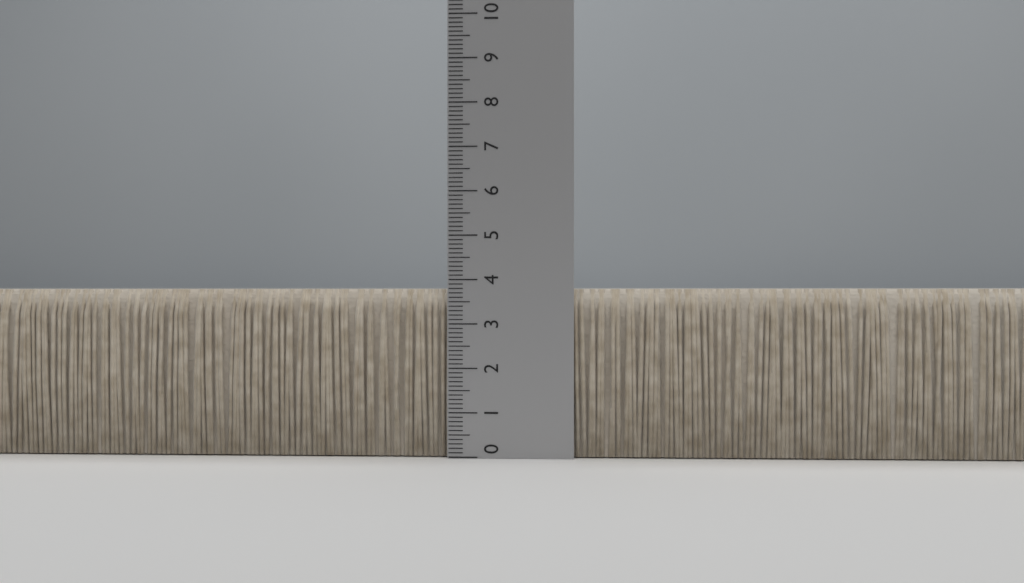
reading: 3.8 (no unit)
